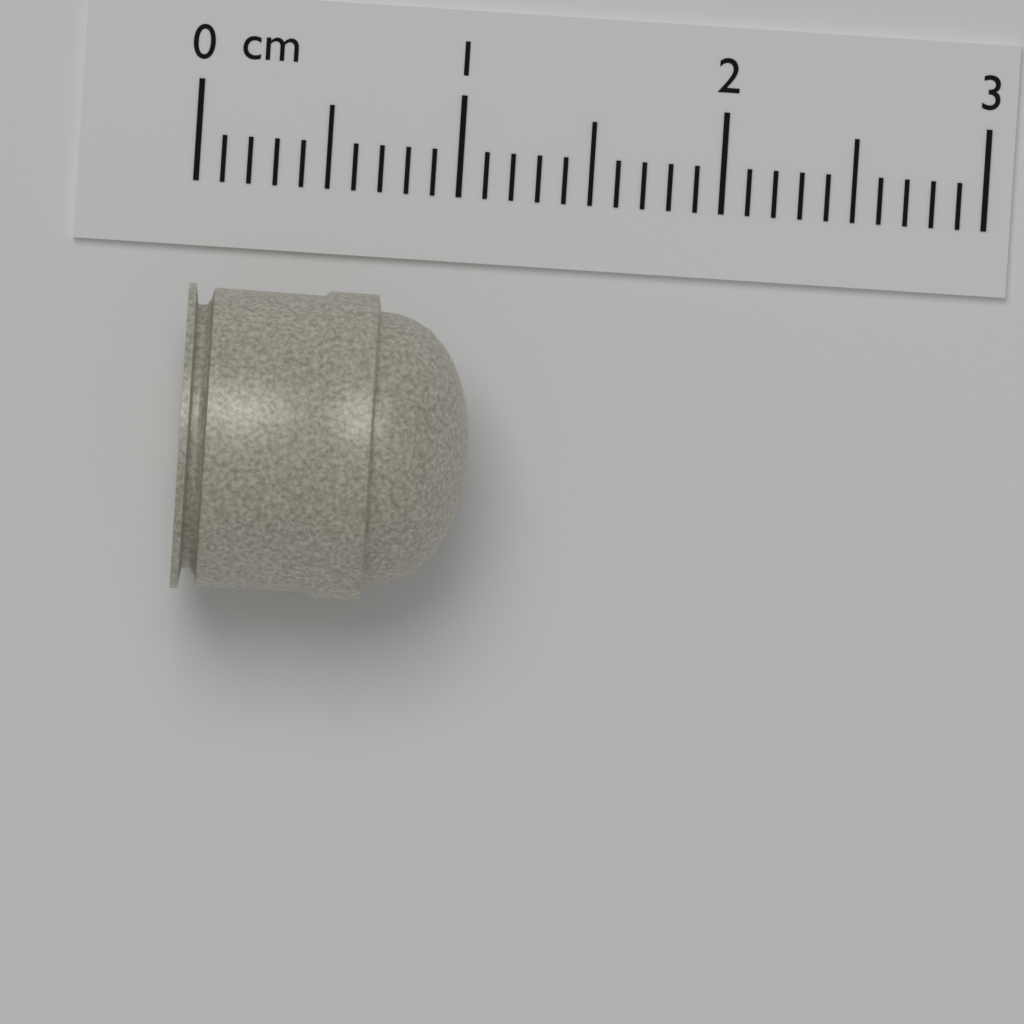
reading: 1.1 cm
